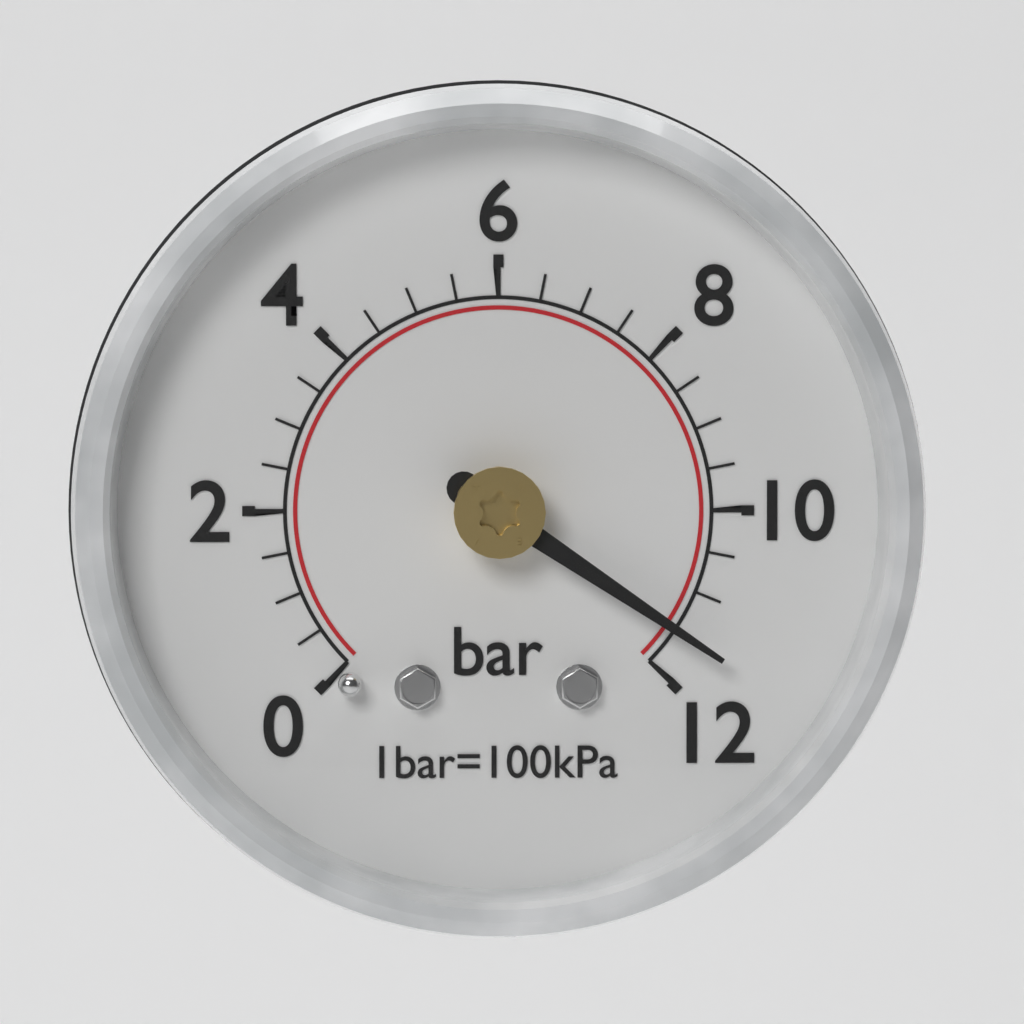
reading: 11.5 bar
